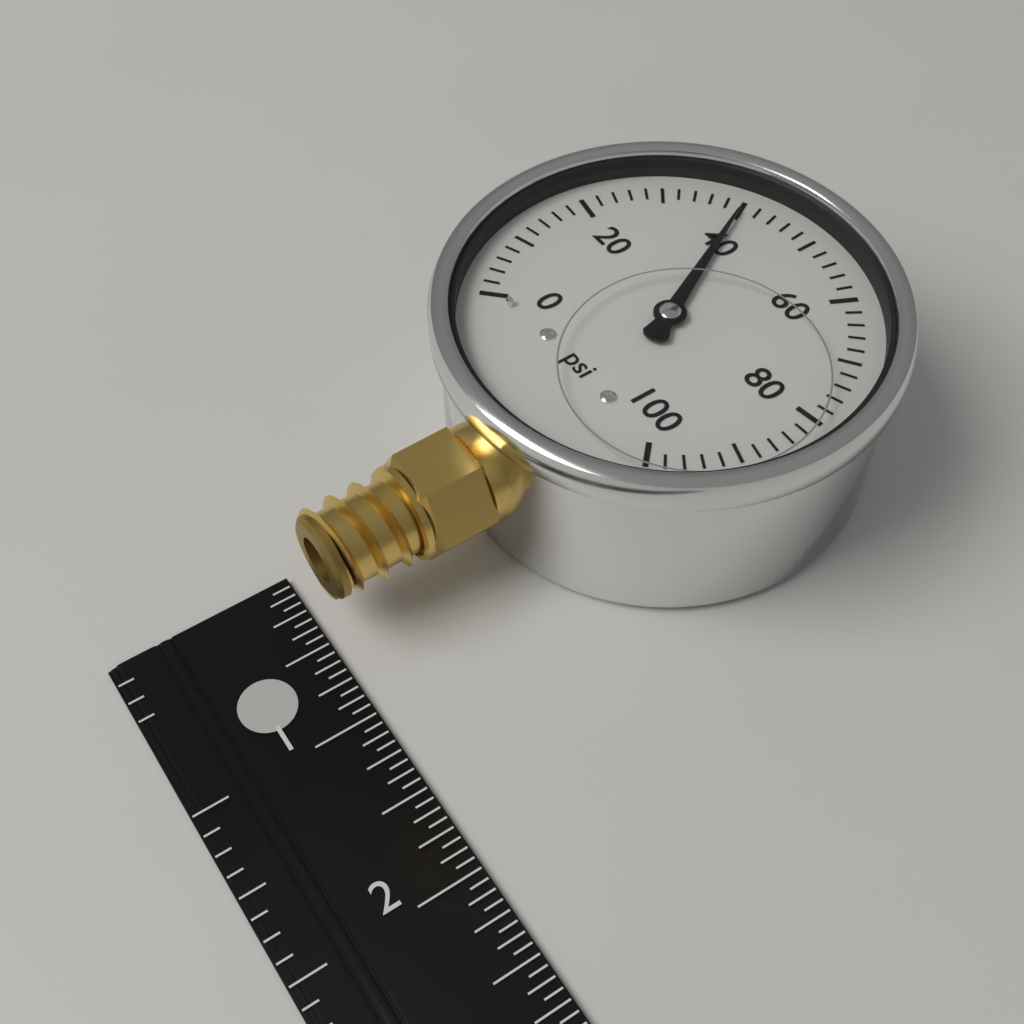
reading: 40 psi
